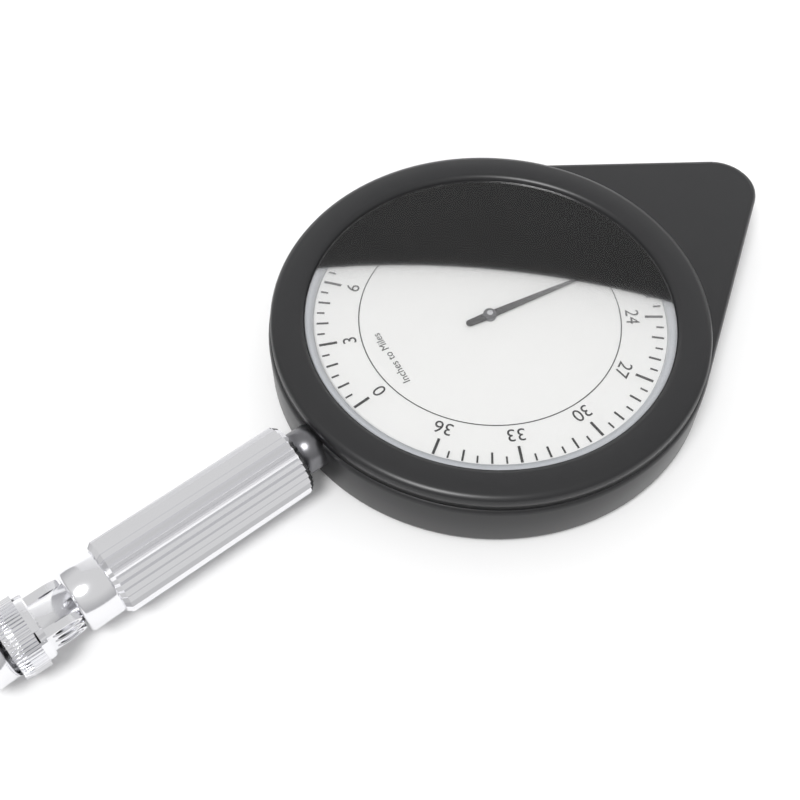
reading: 21.0 miles
